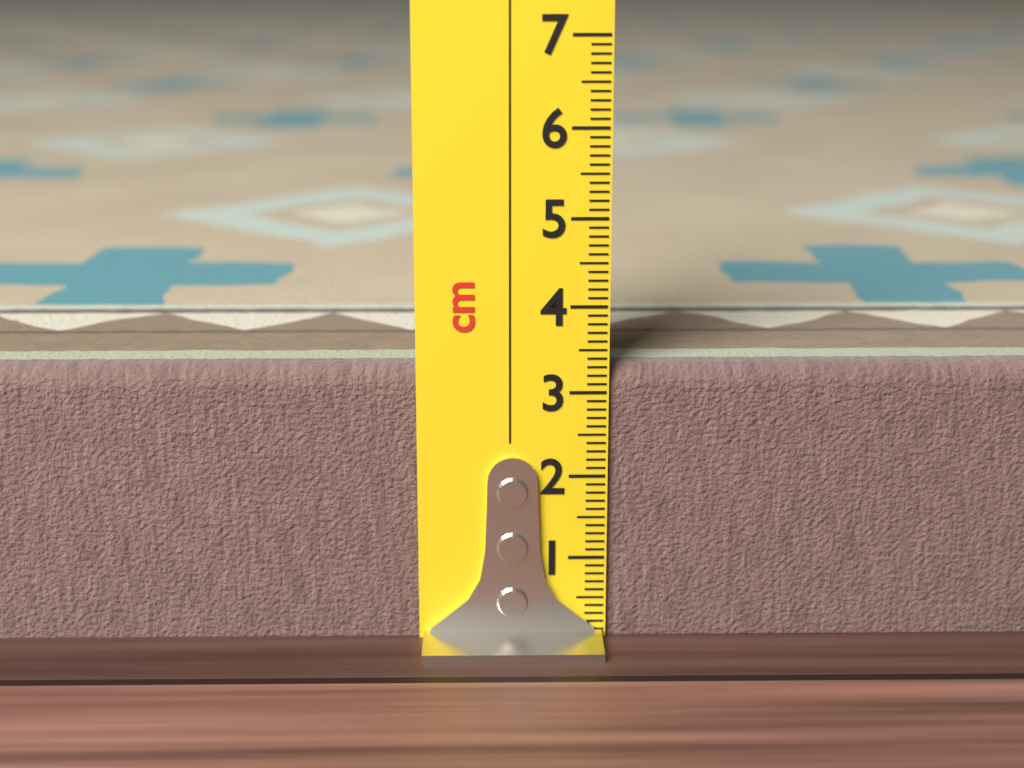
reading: 3.3 cm
